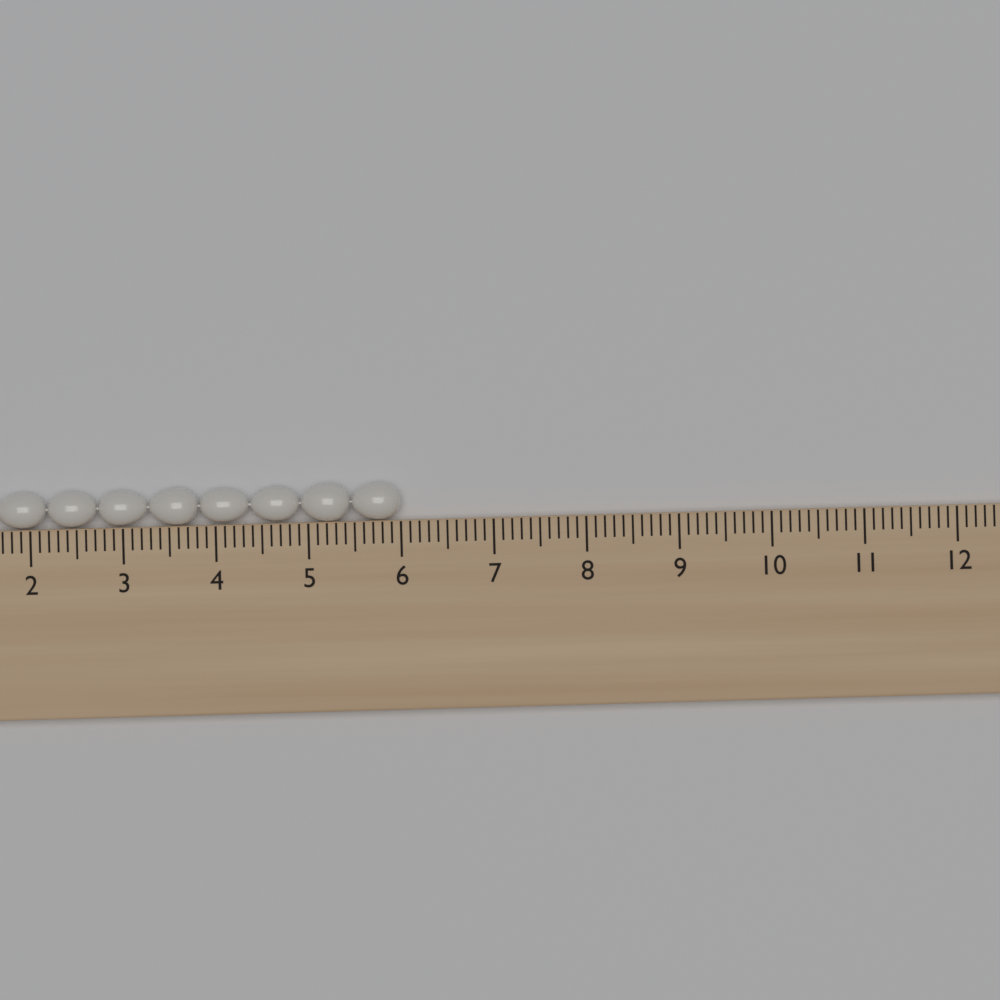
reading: 6.0 cm
